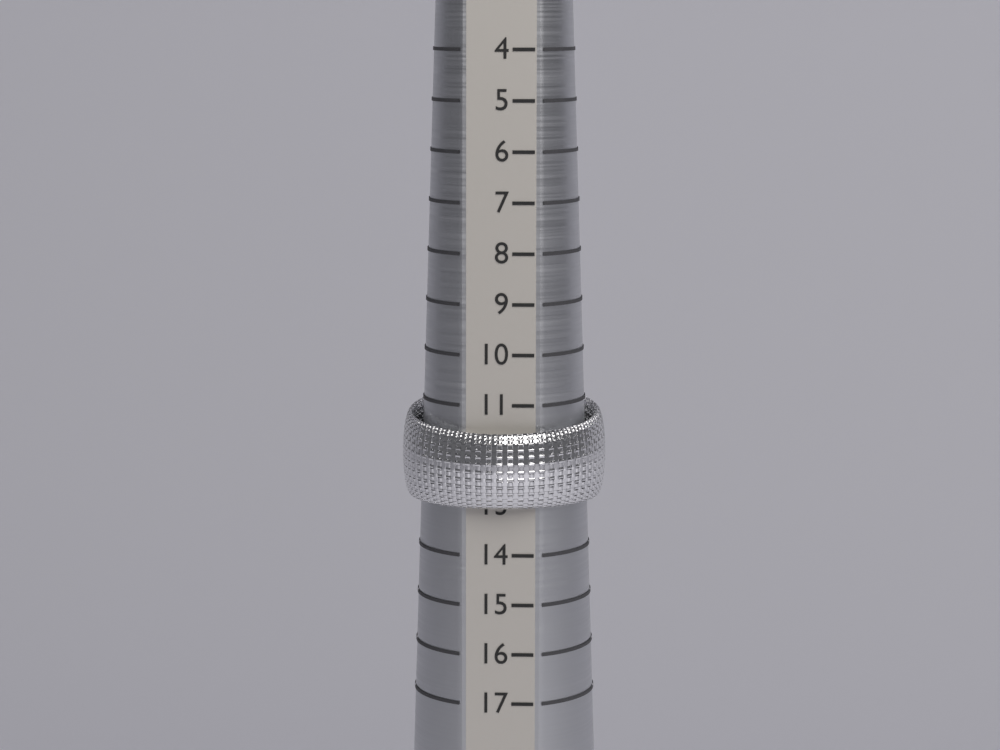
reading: 13 (no unit)
